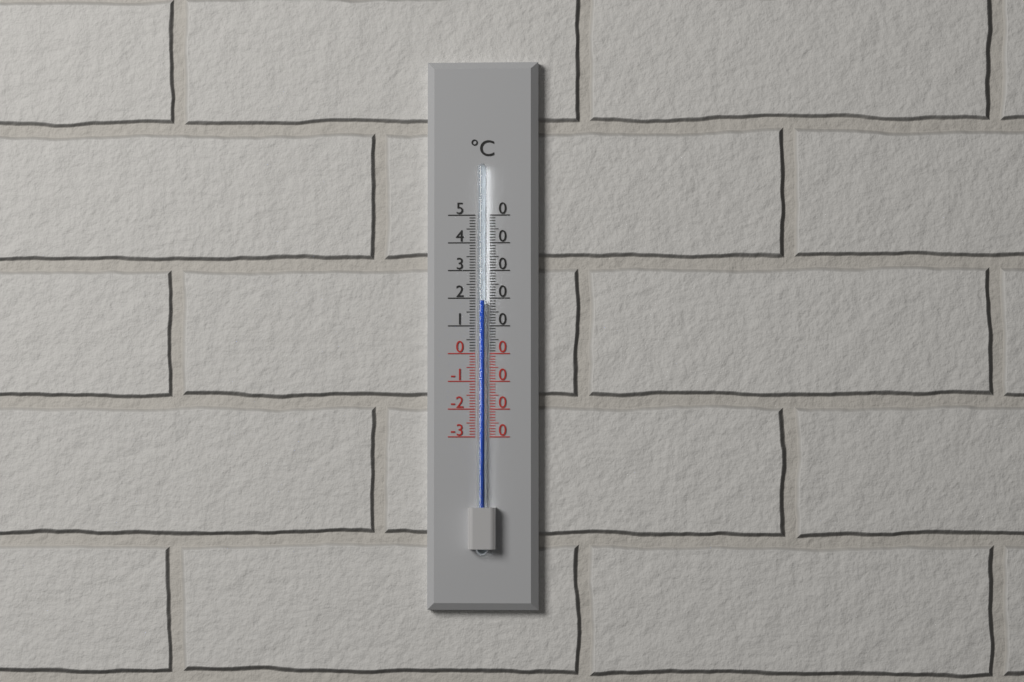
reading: 19 °C
